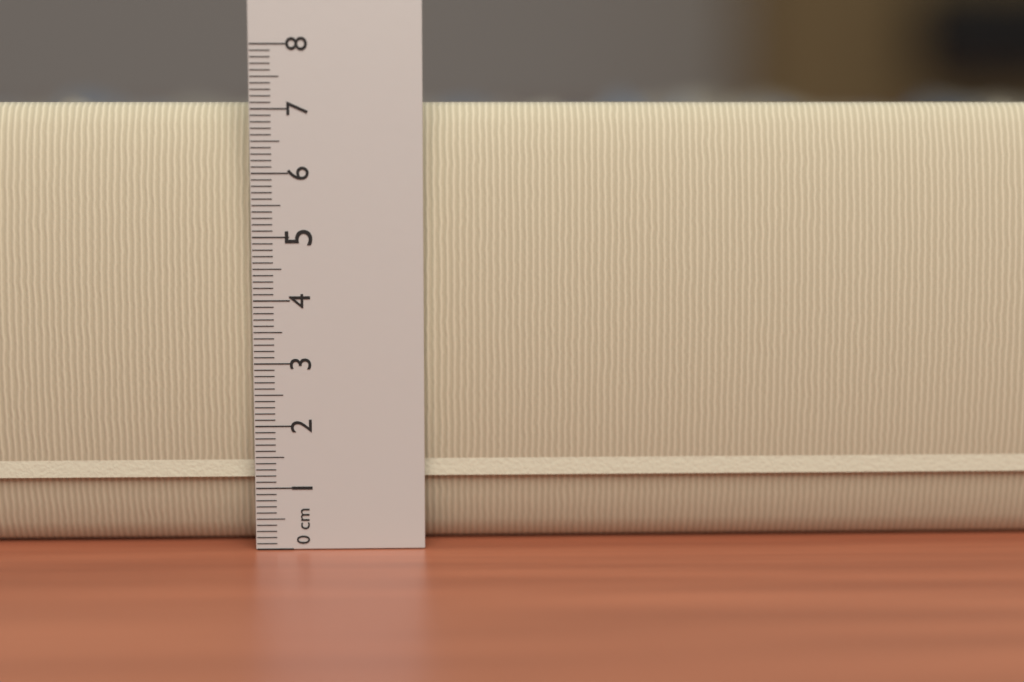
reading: 7.1 cm
